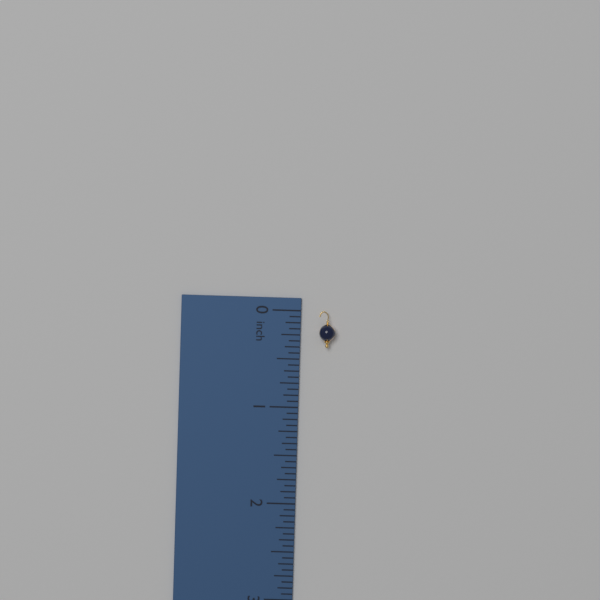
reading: 0.3750 inch
